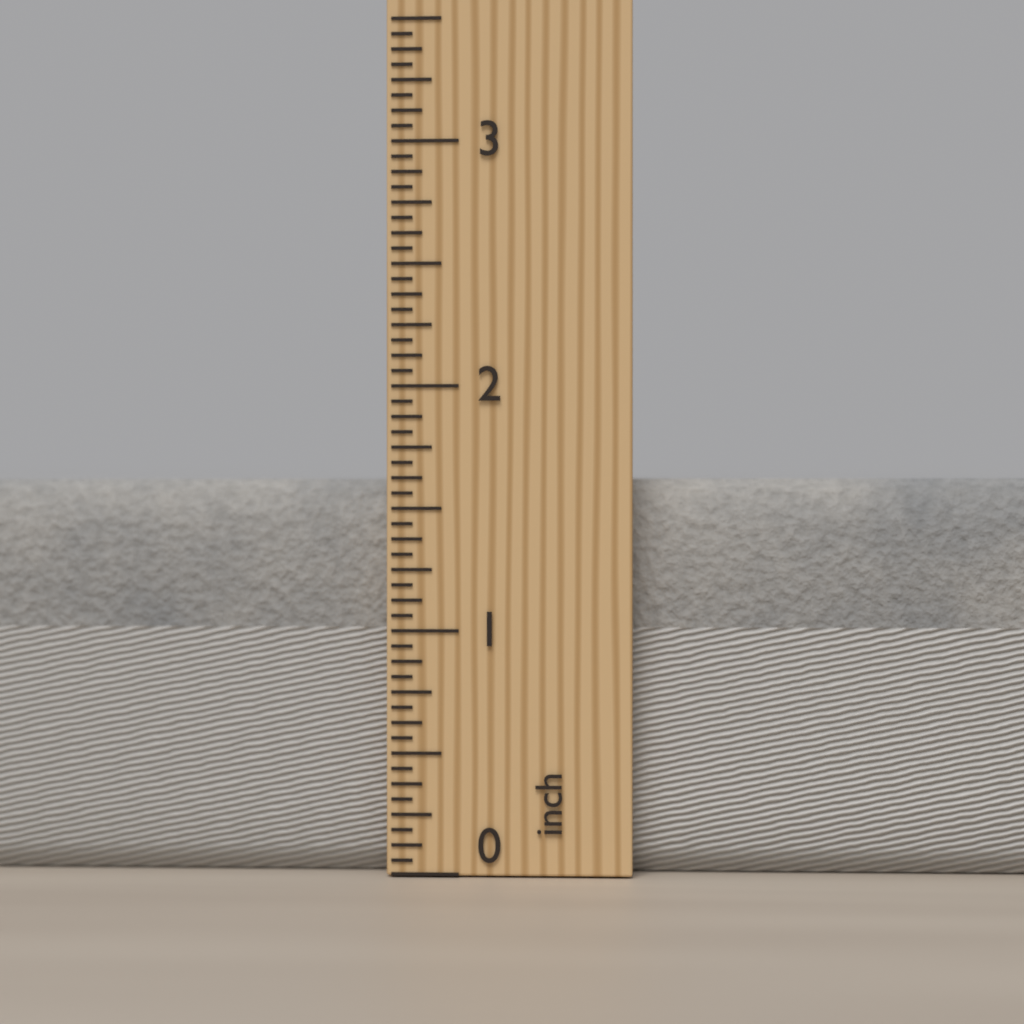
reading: 1.6250 inch
